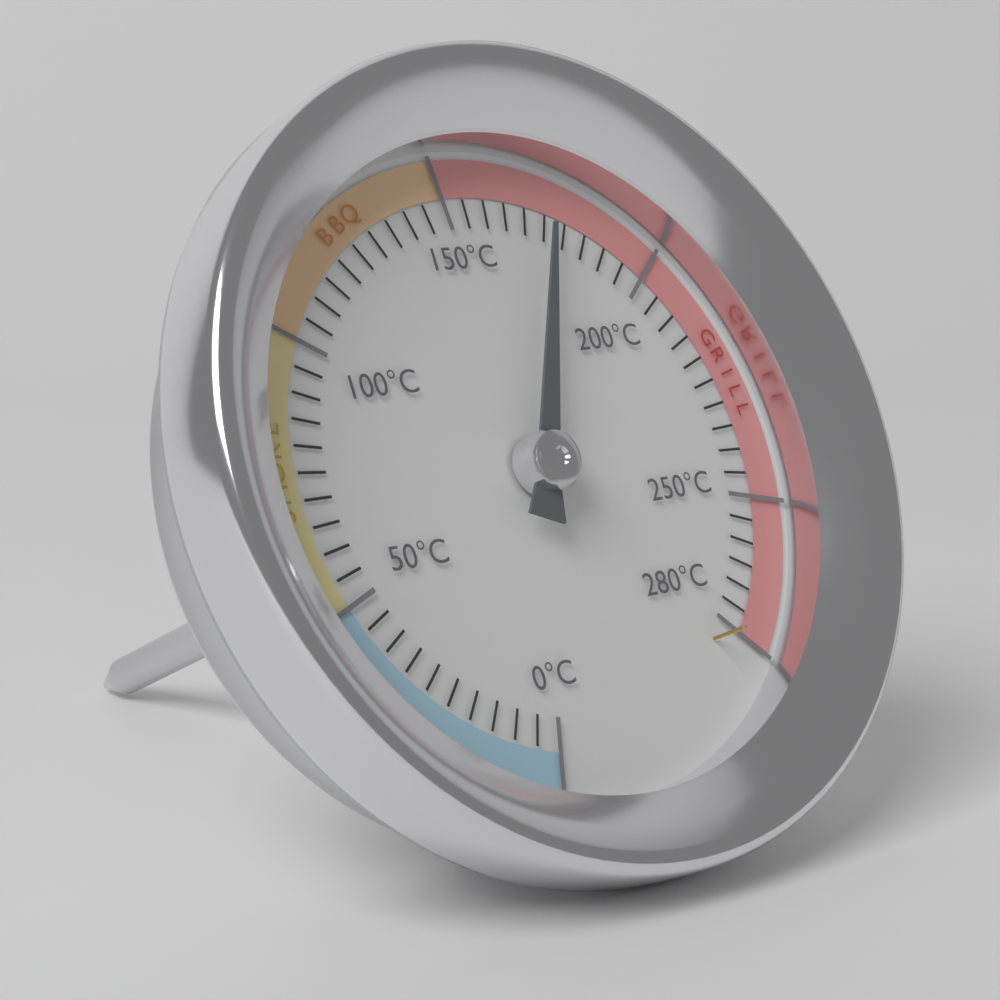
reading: 175 °C
